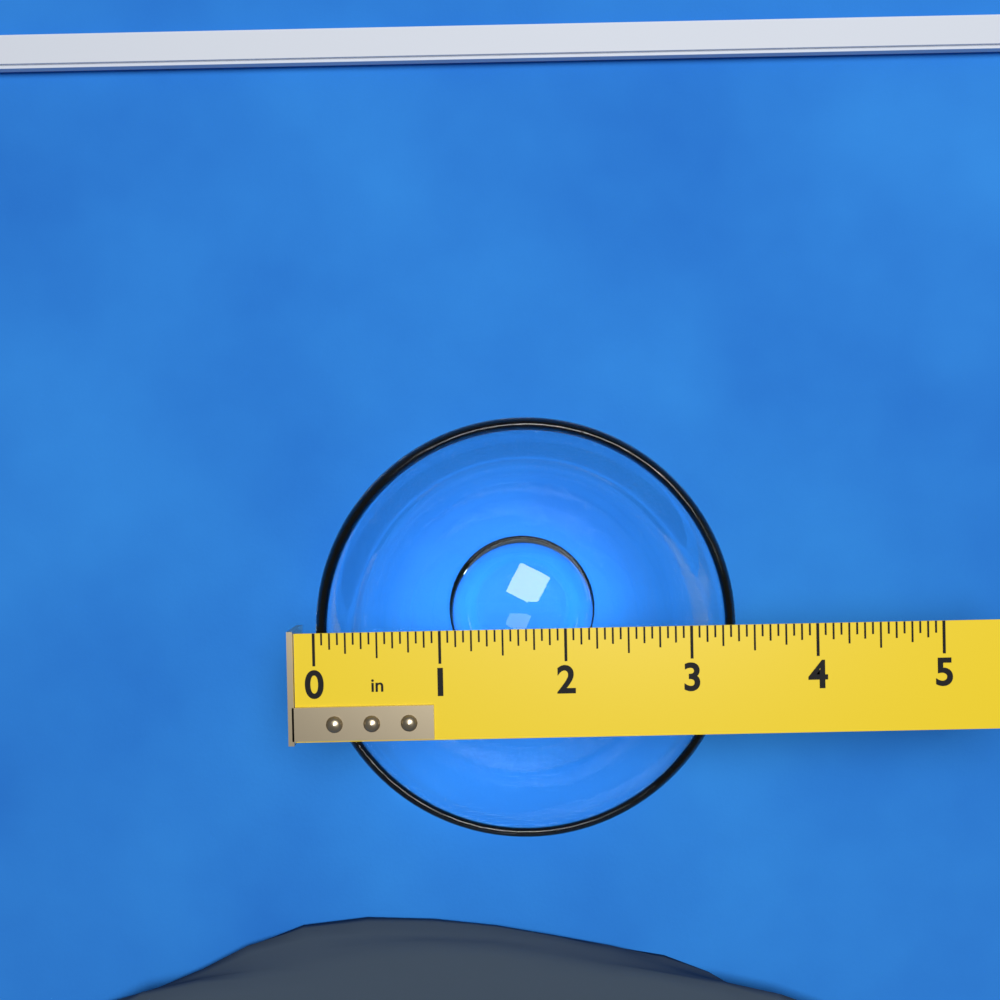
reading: 3.3750 in
